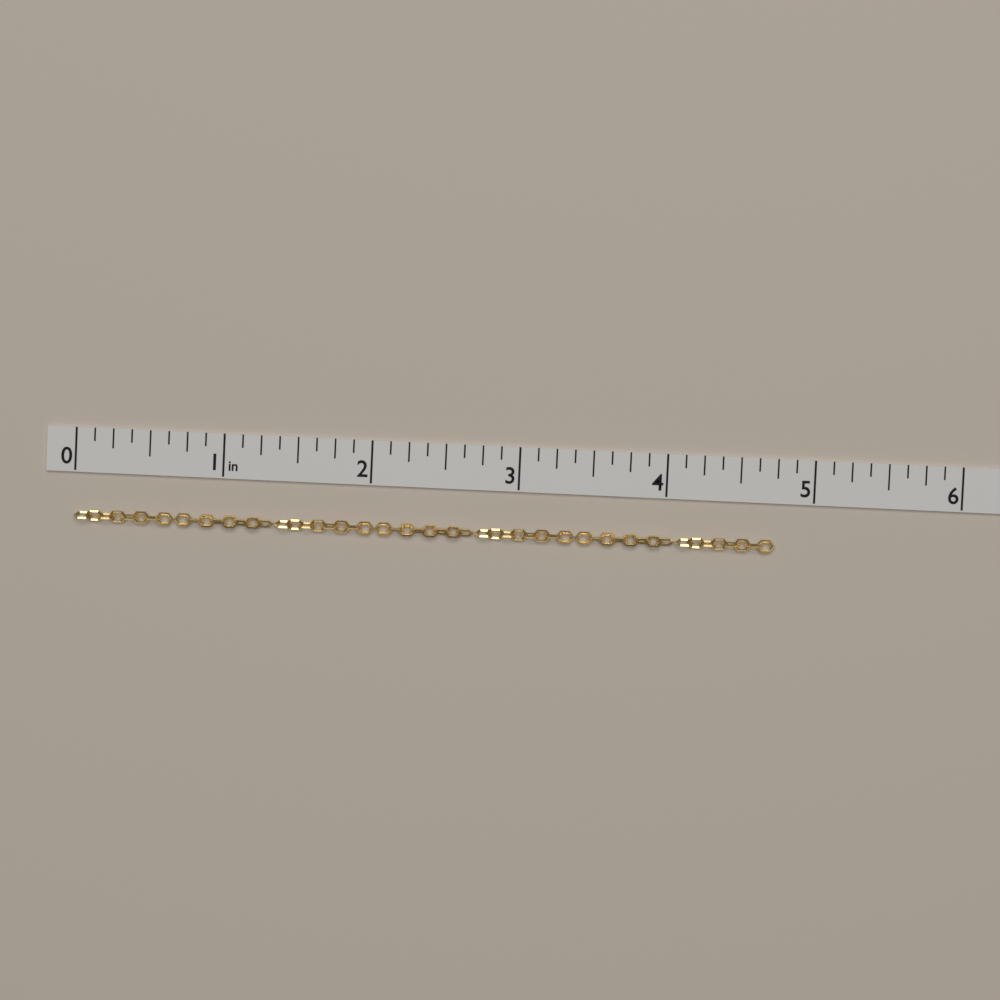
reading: 4.750 in
